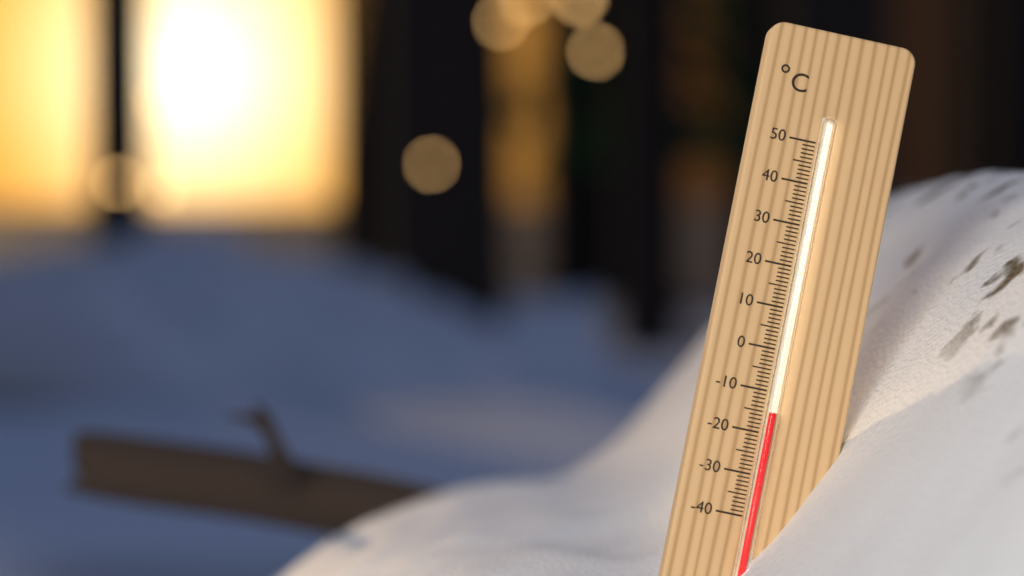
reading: -15 °C
